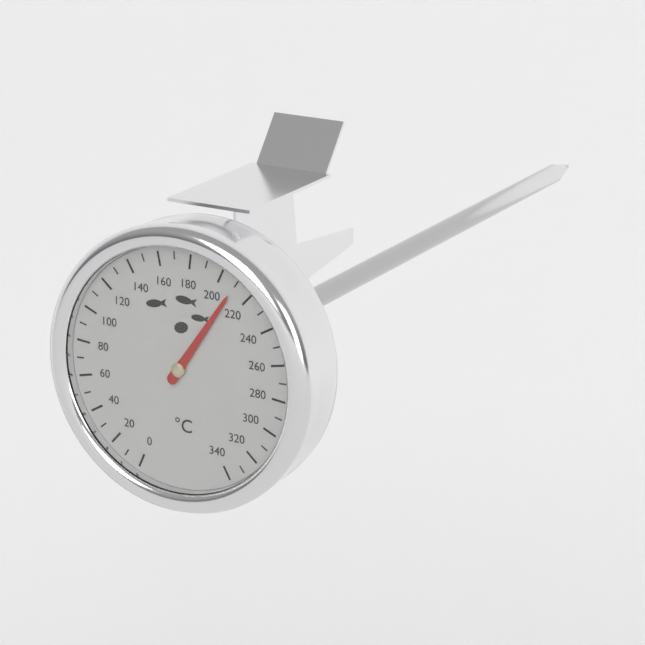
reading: 210 °C
